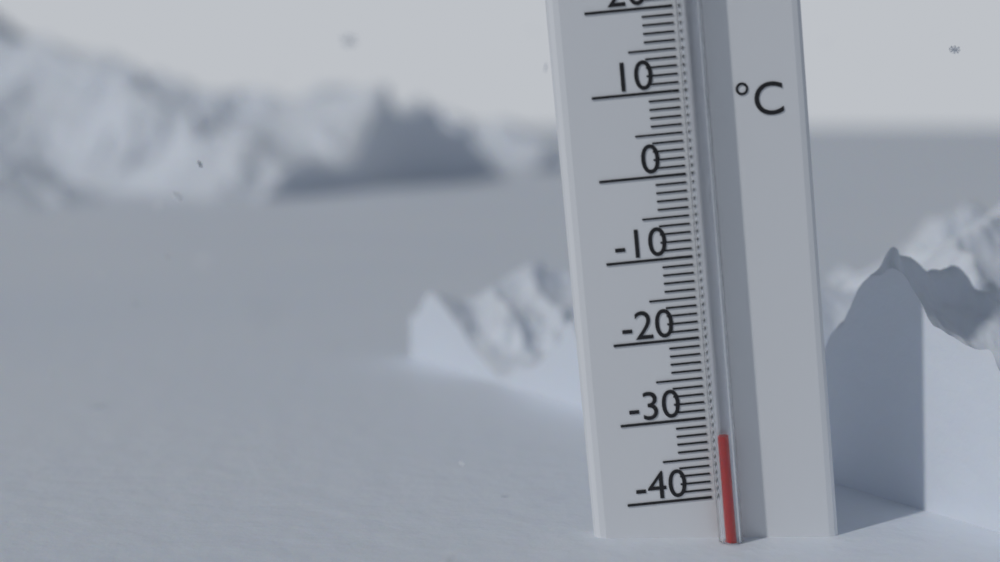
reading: -32 °C
